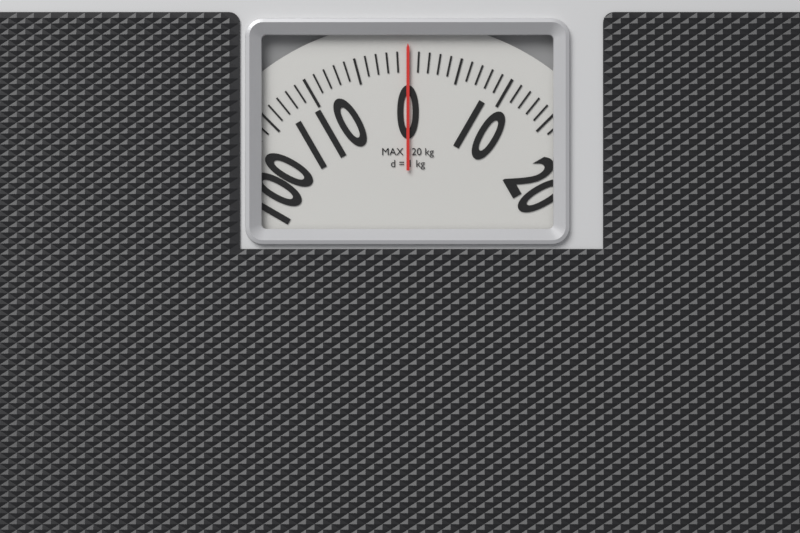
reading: 0 kg
